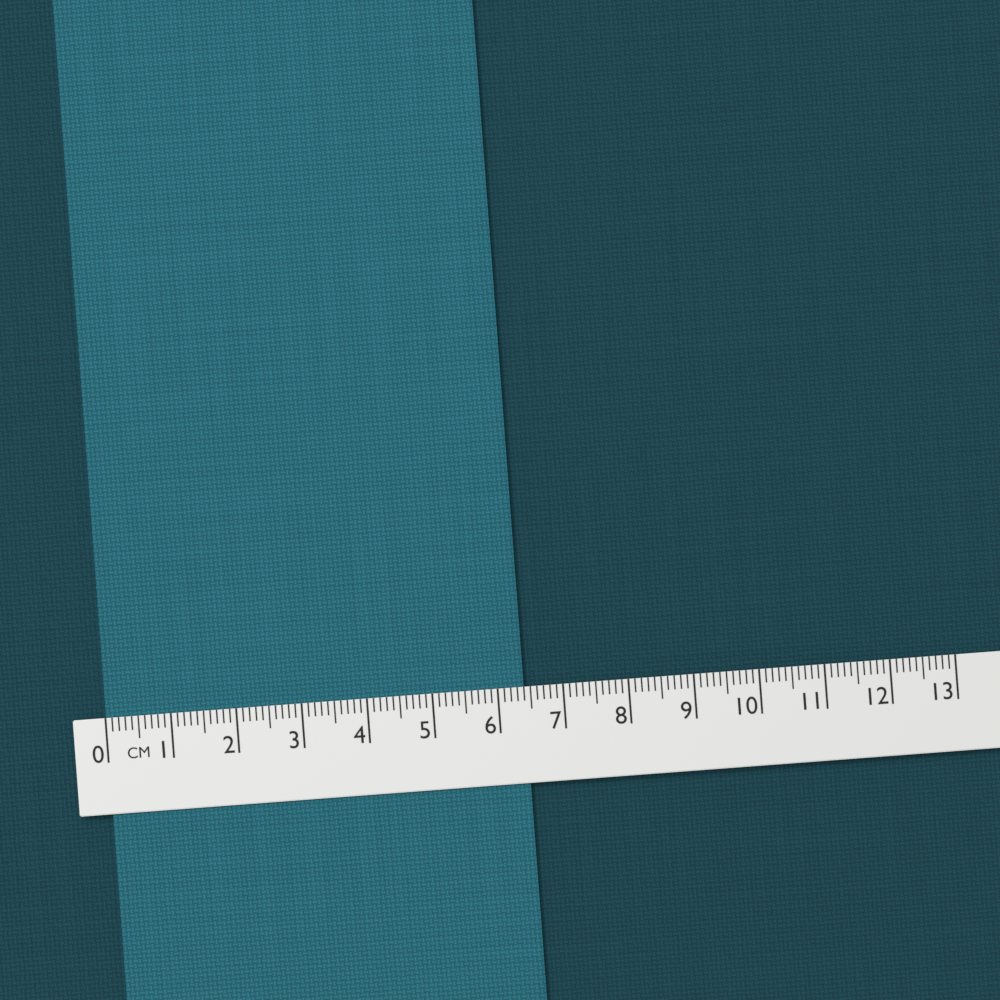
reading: 6.4 cm
